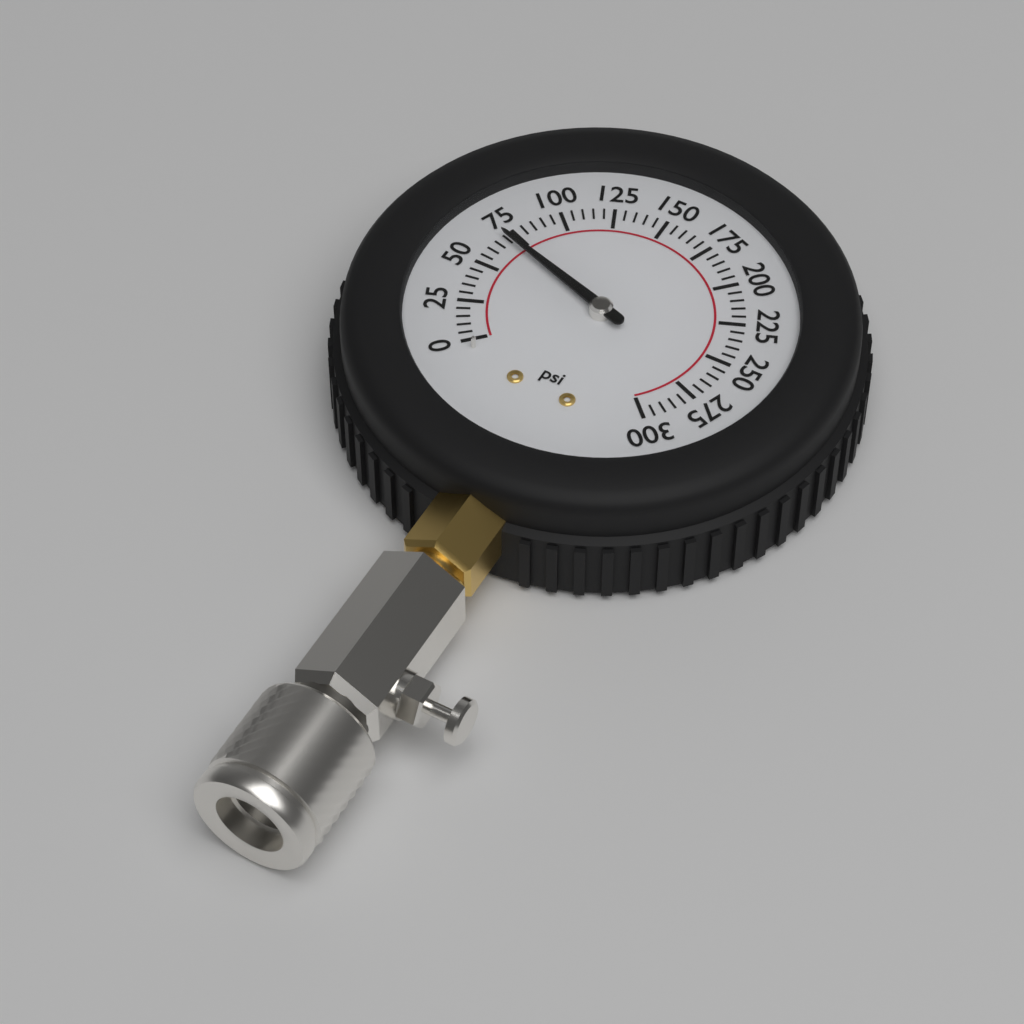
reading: 70 psi
